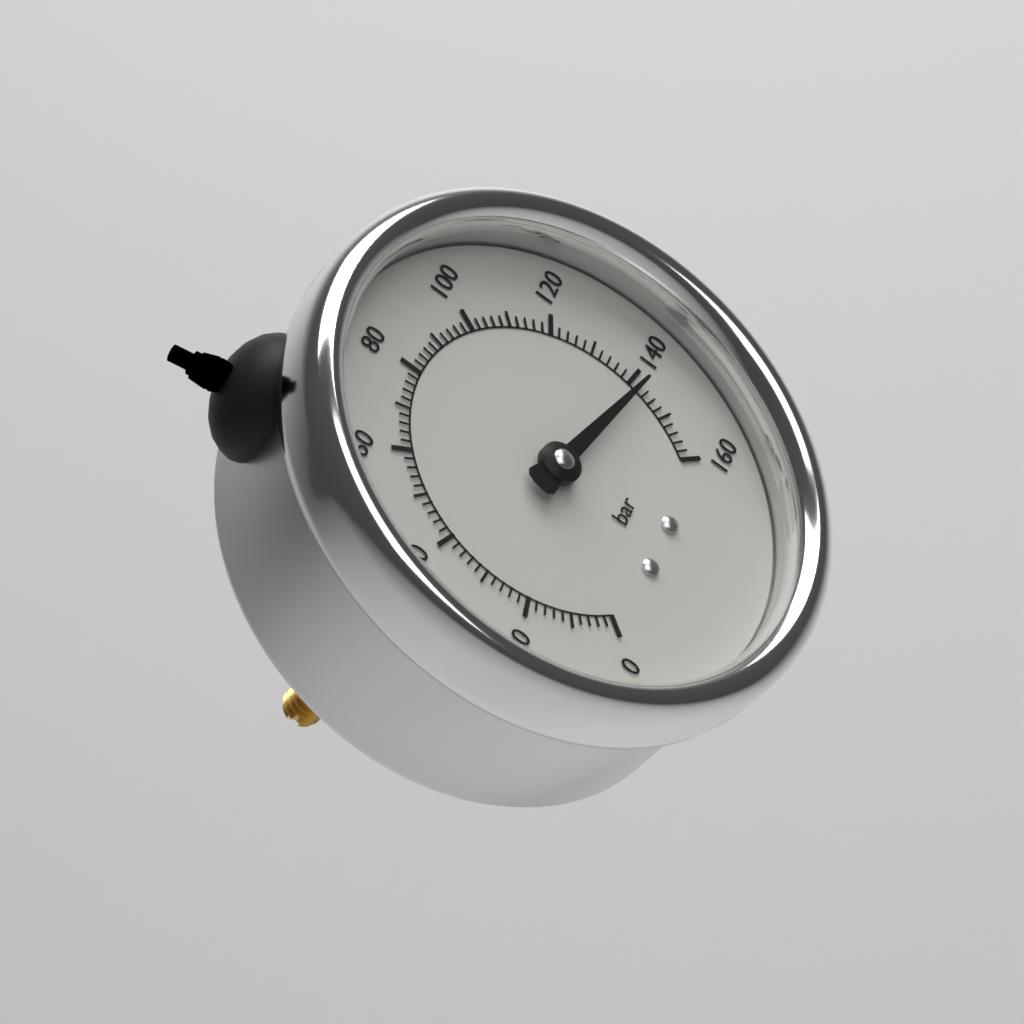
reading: 142 bar
